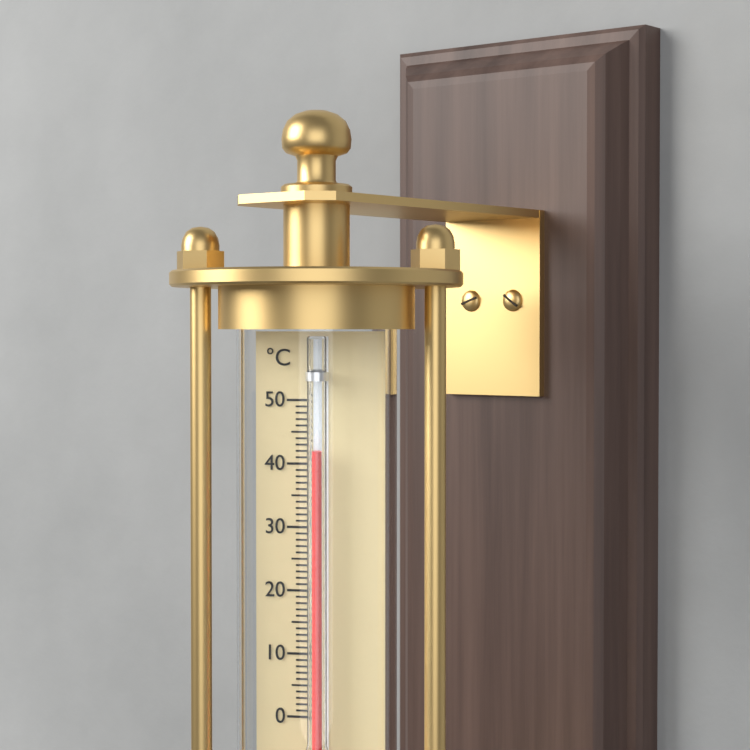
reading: 42 °C
